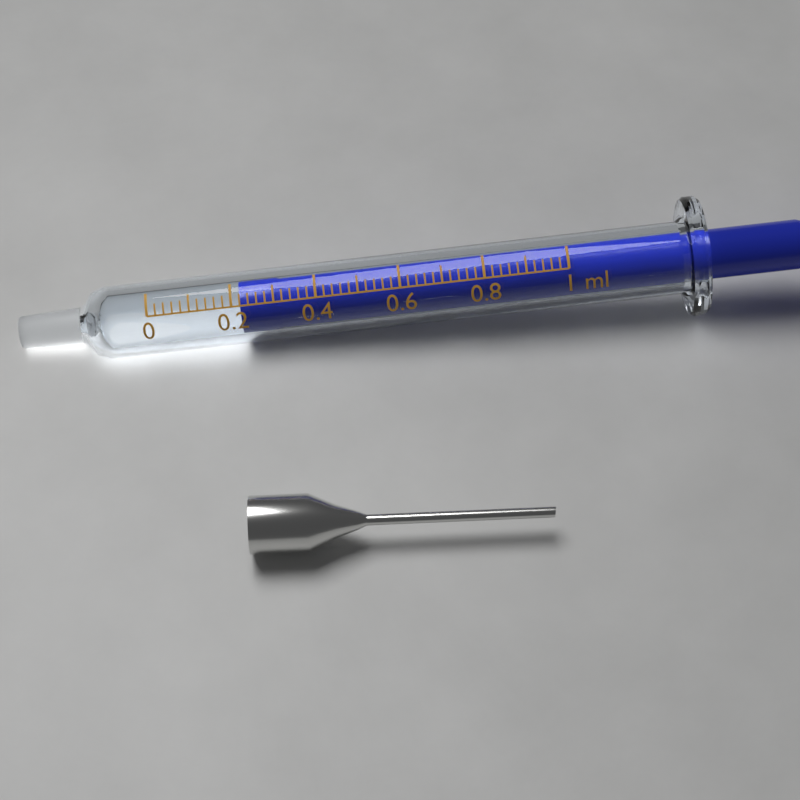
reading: 0.22 ml
